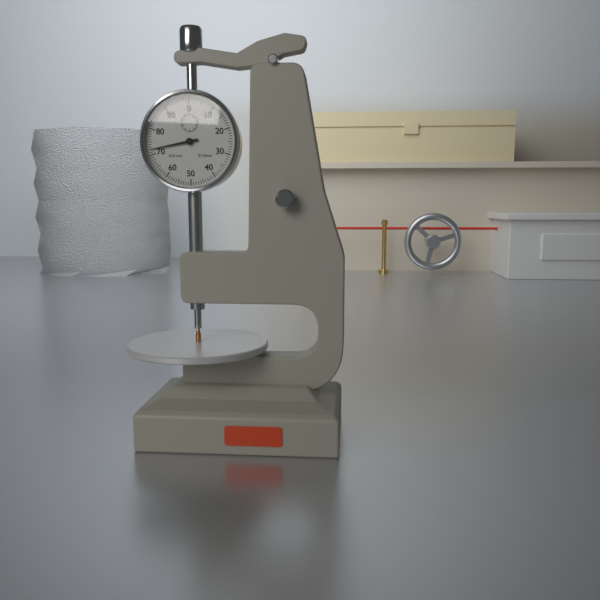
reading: 0.72 mm
